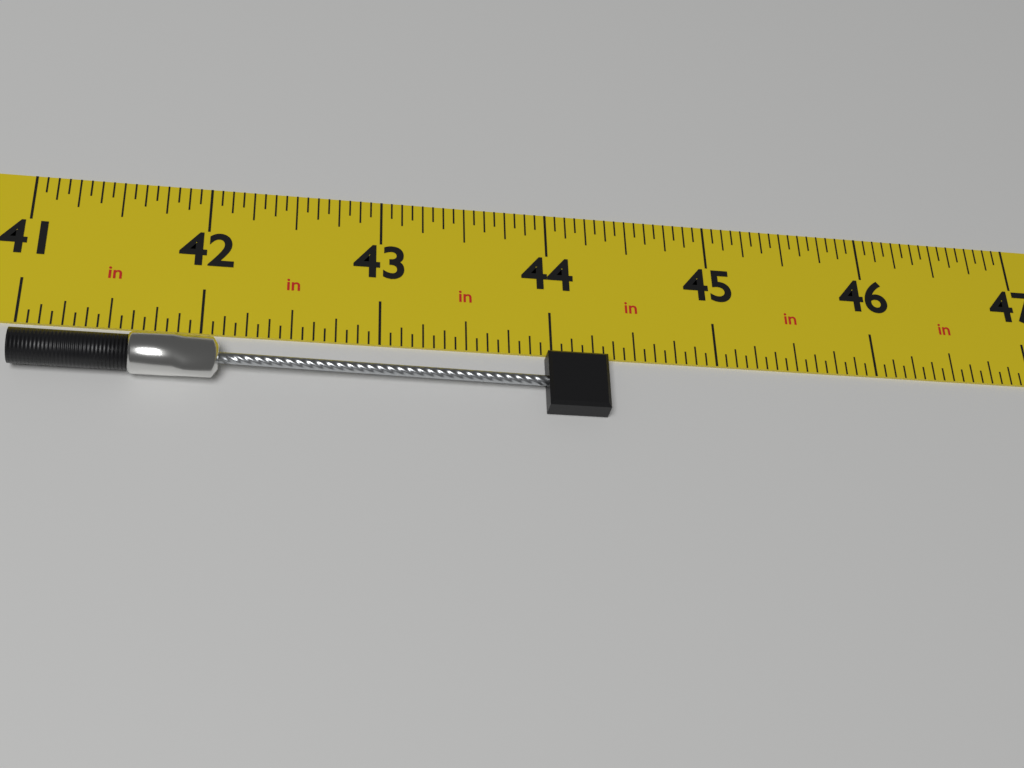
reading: 44.3125 in
